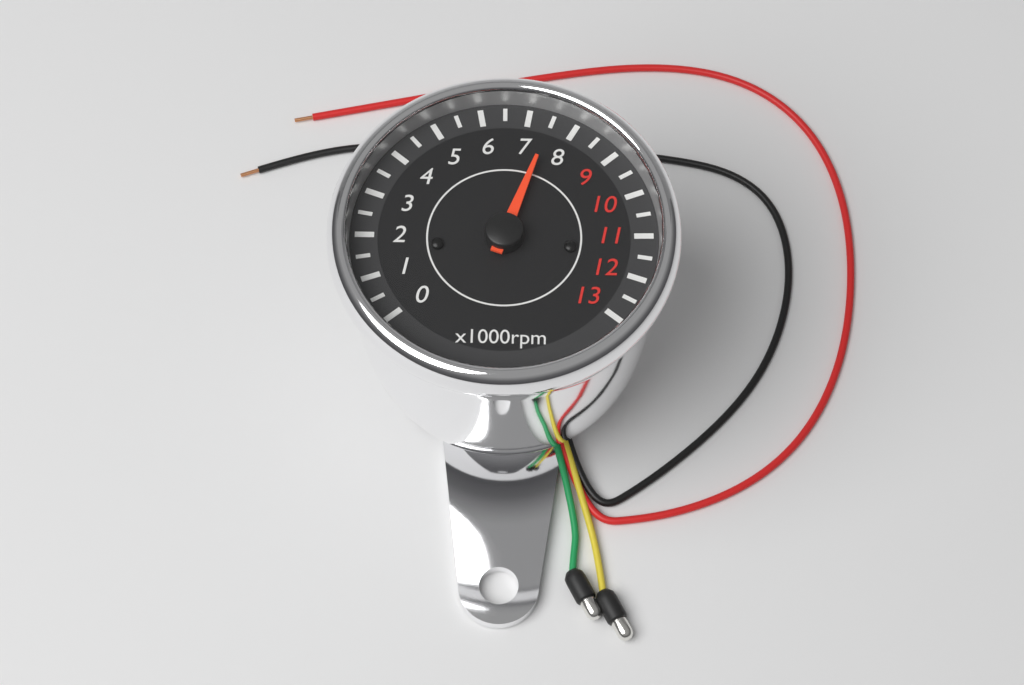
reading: 7500 rpm
